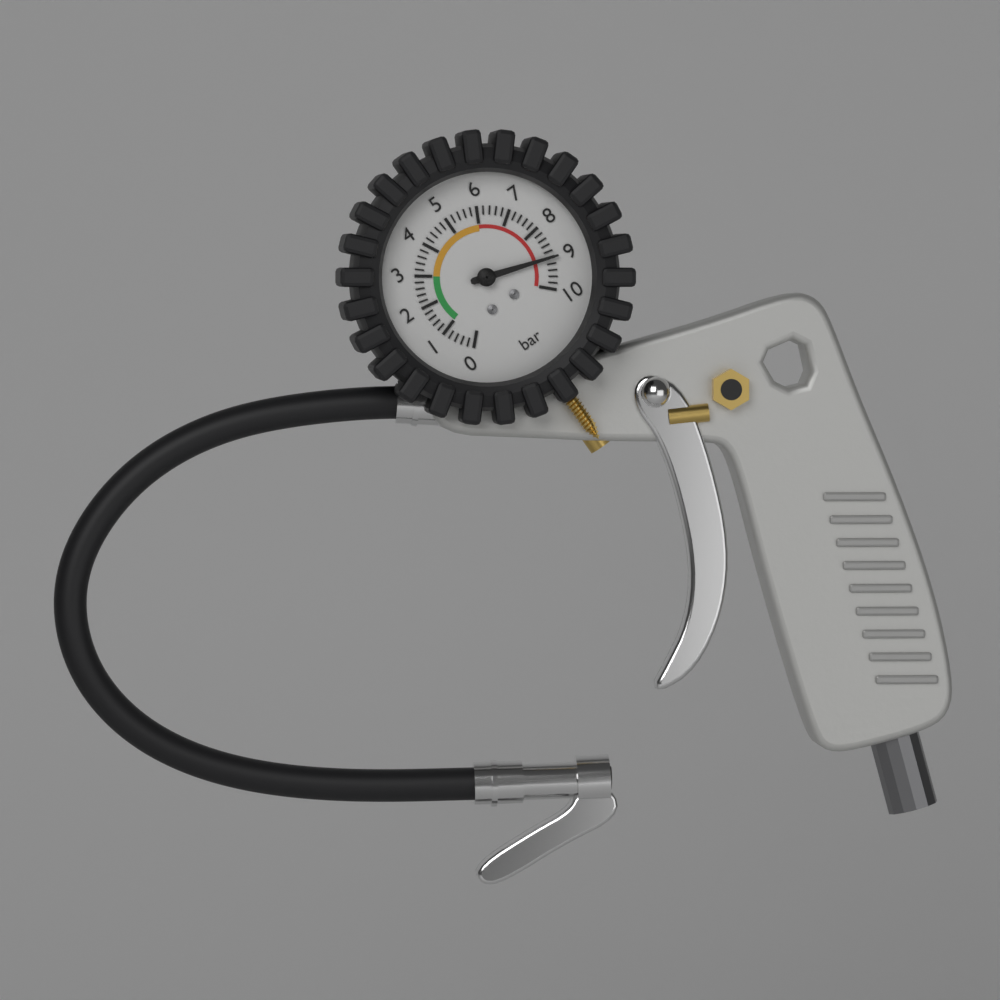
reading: 9.0 bar
